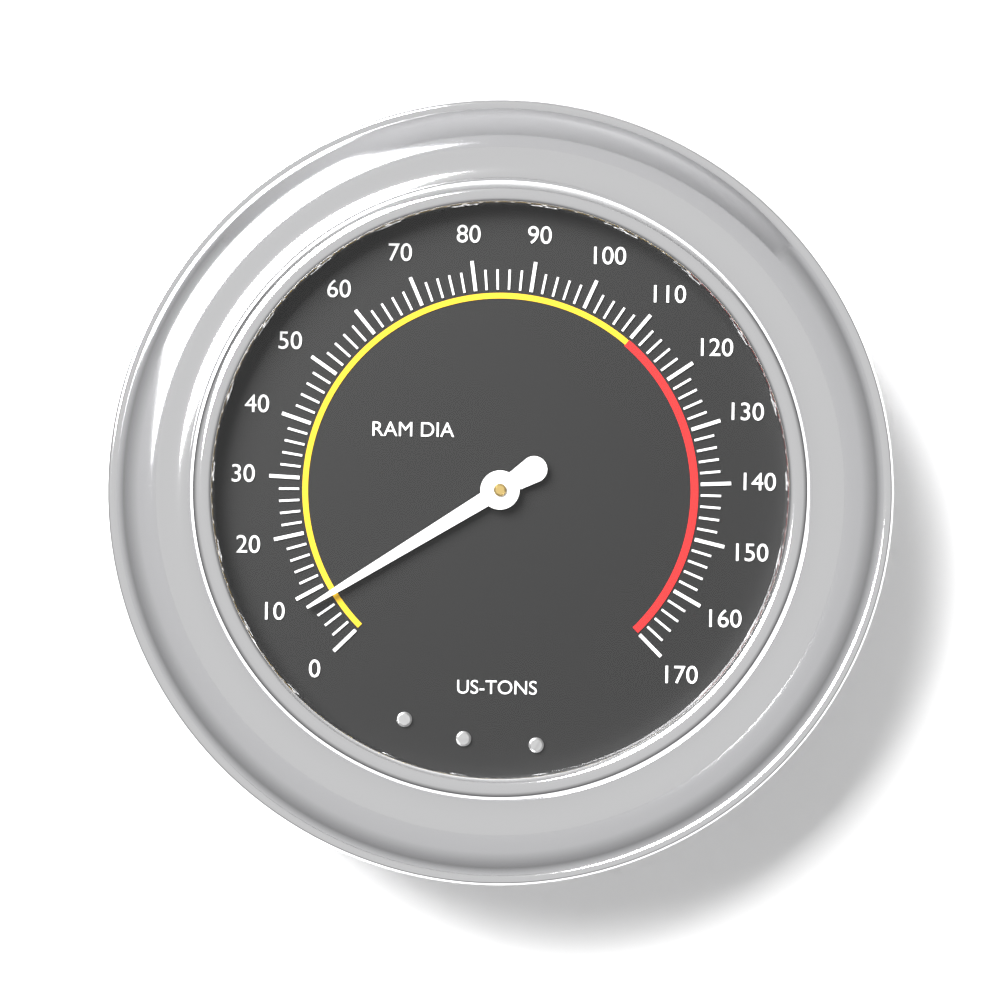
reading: 8 US-TONS
